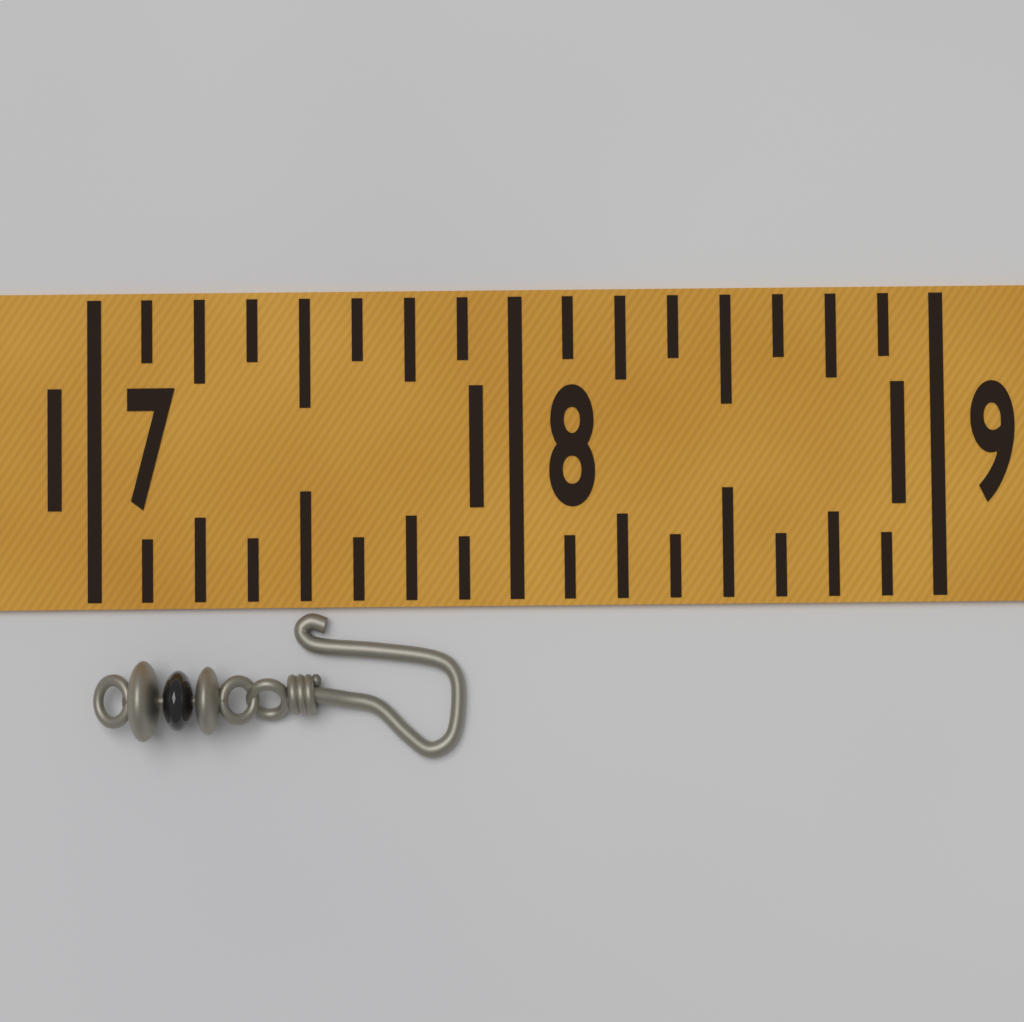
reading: 17.875 (no unit)
